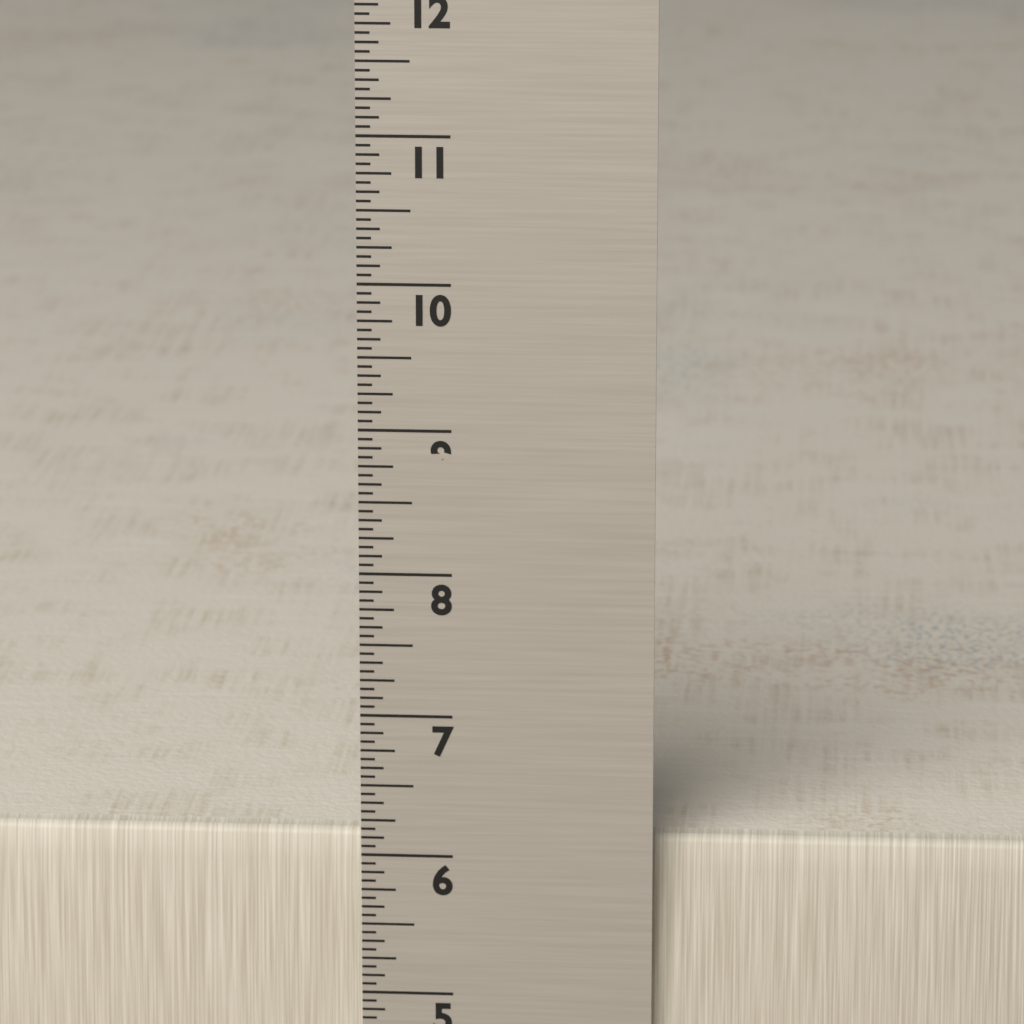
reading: 6.1250 in
